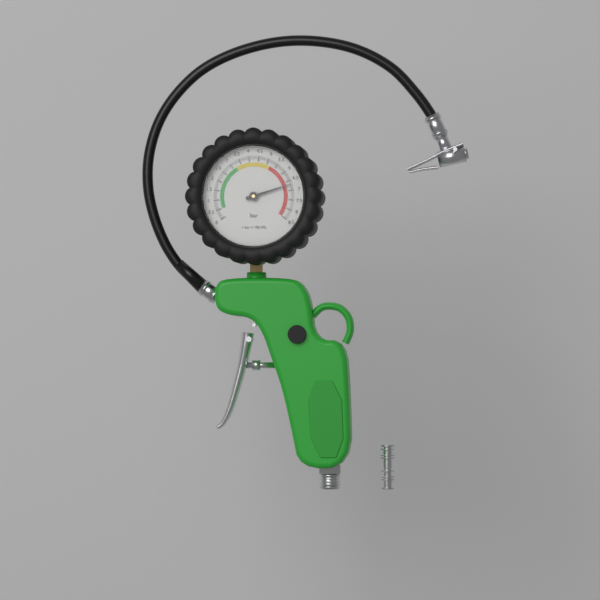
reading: 6.7 bar
